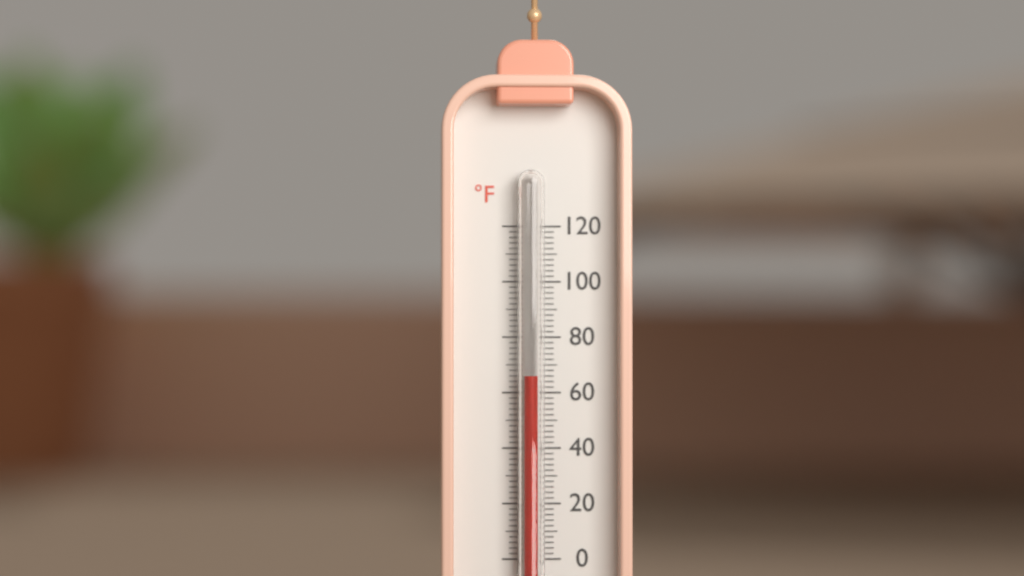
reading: 66 °F
